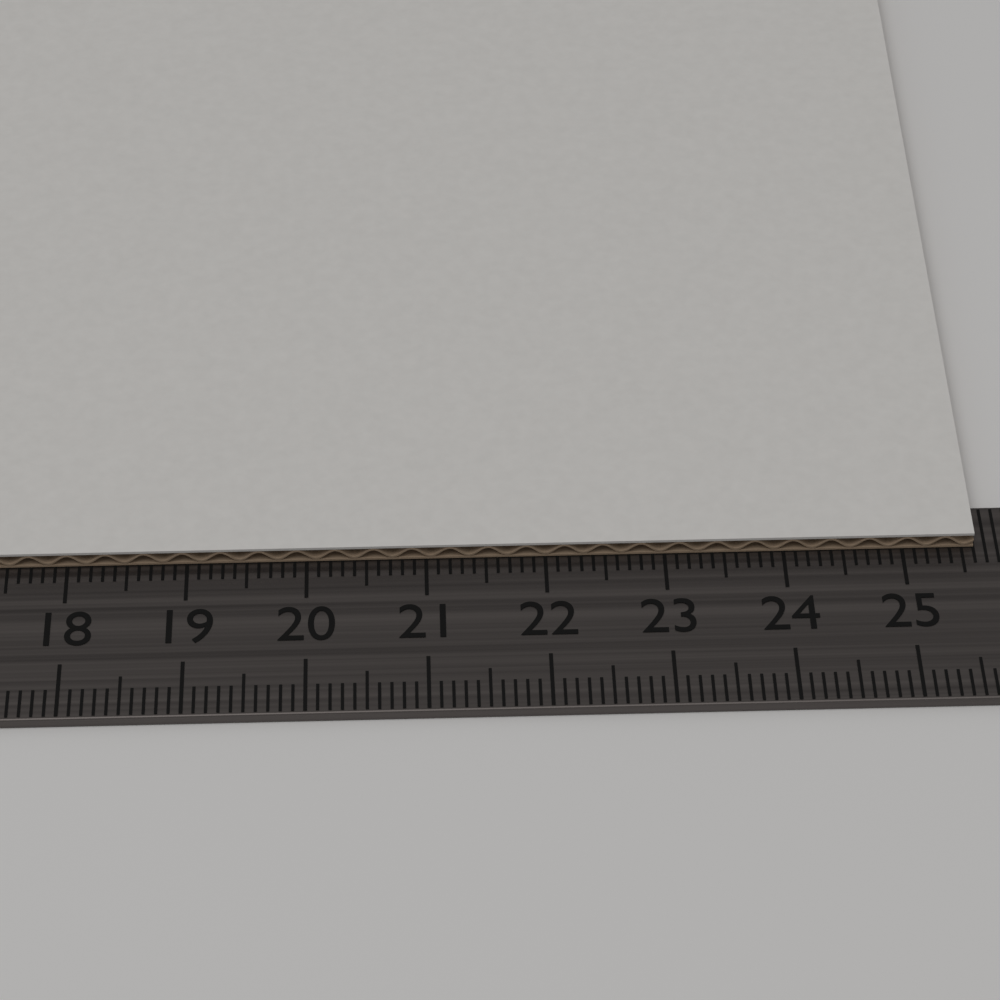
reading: 25.6 cm
